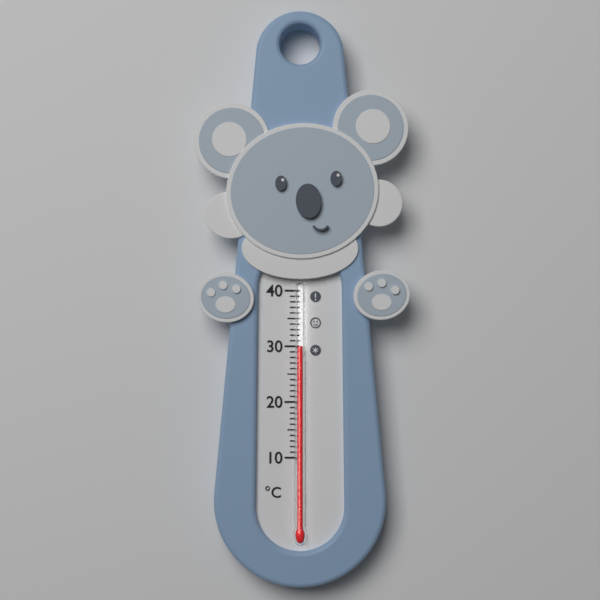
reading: 30 °C
